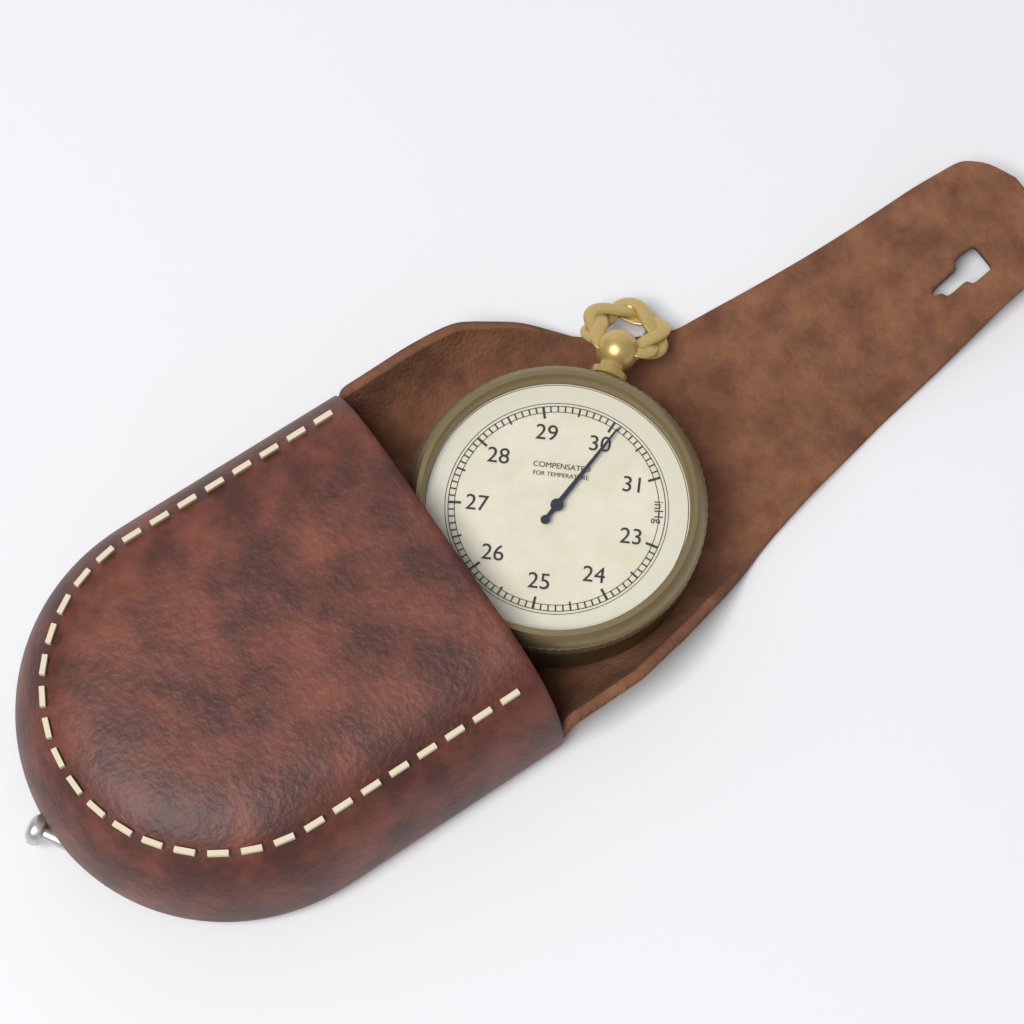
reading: 30.1 inHg
